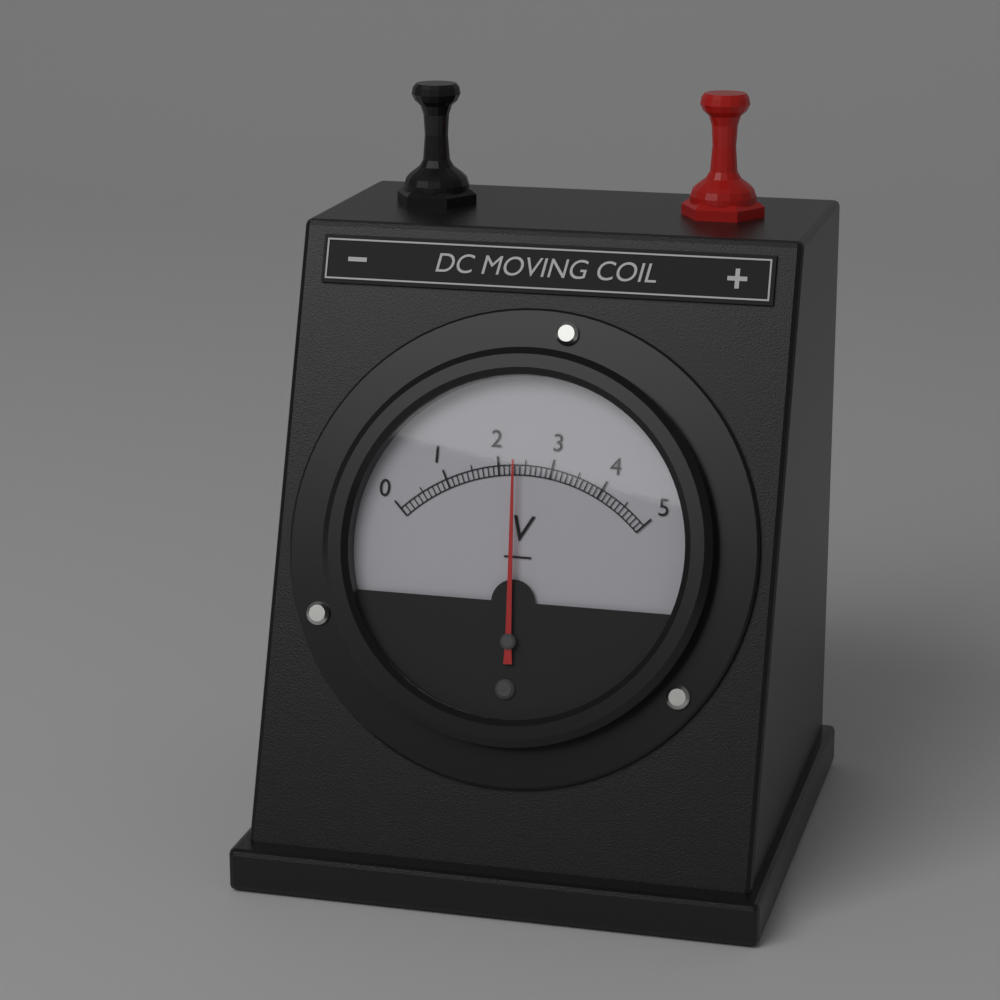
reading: 2.3 V
